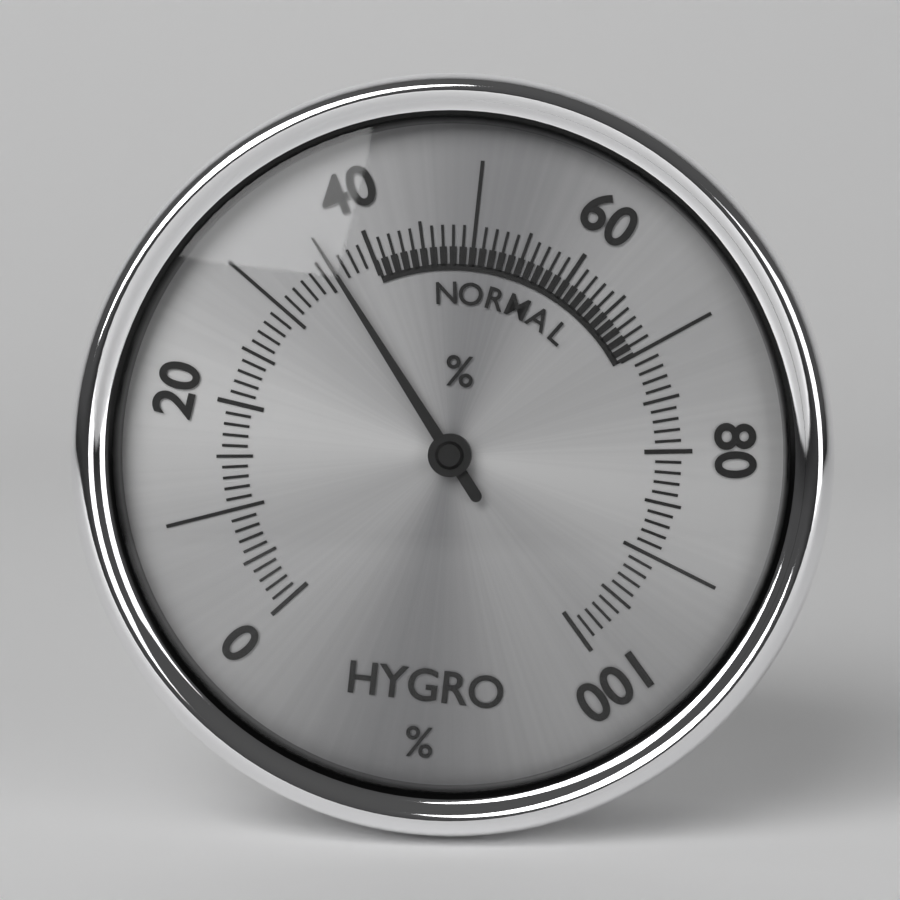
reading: 36 %
